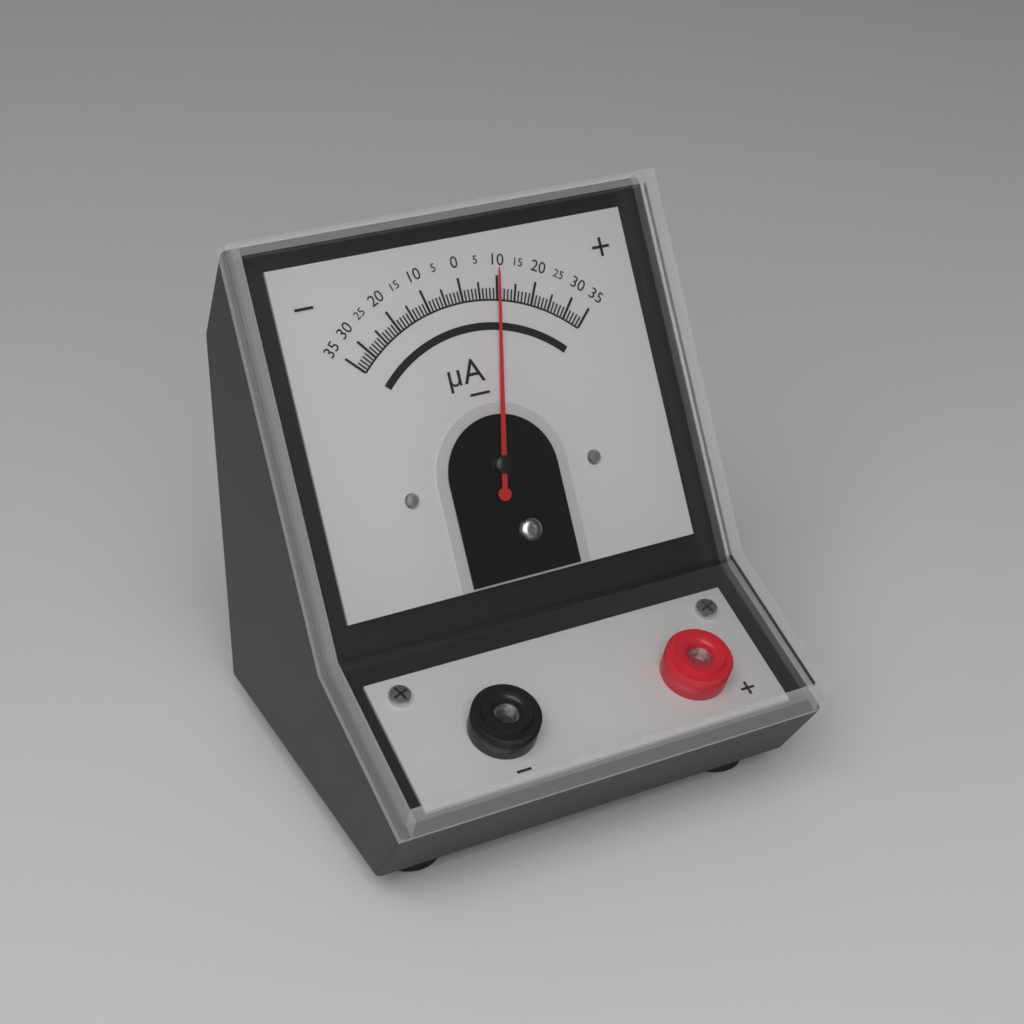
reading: 10 µA
